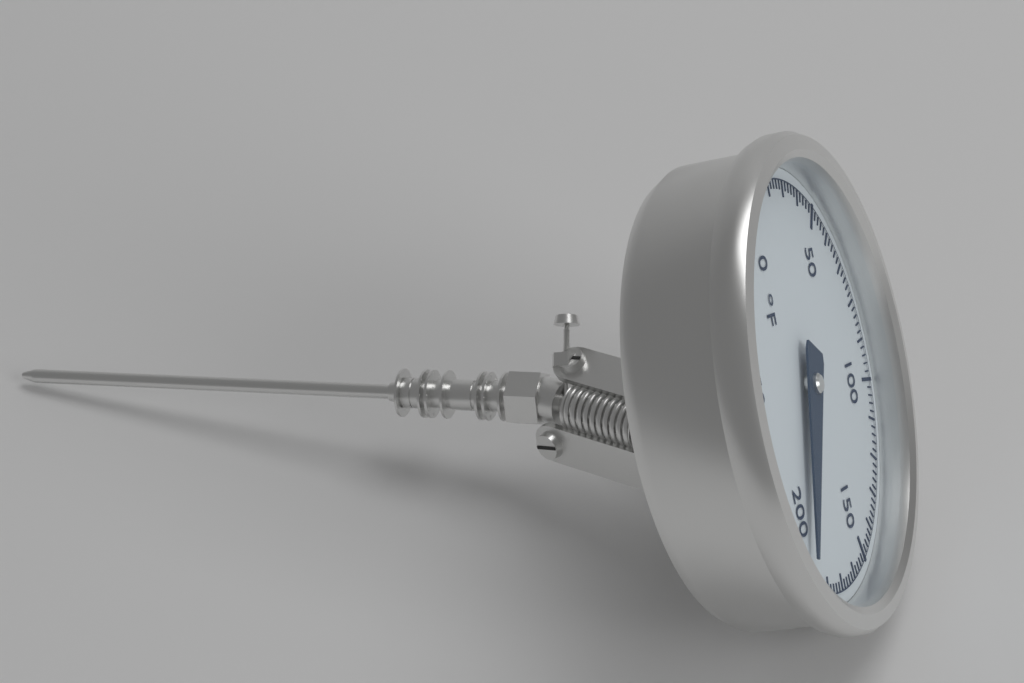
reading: 192 °F
